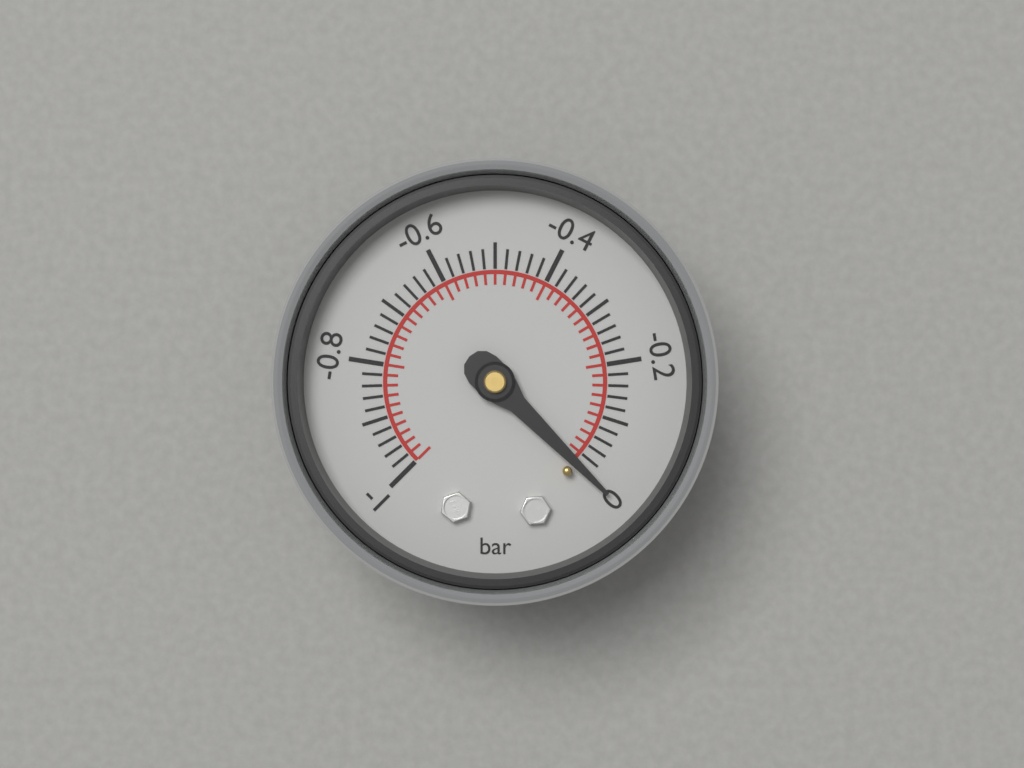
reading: 0.00 bar
